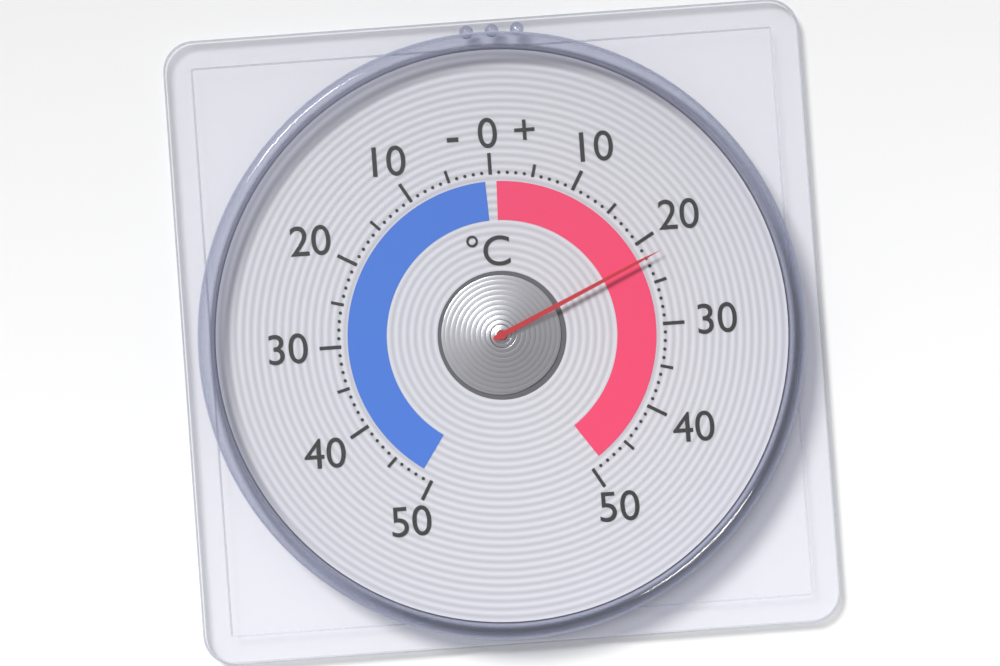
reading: 22 °C
